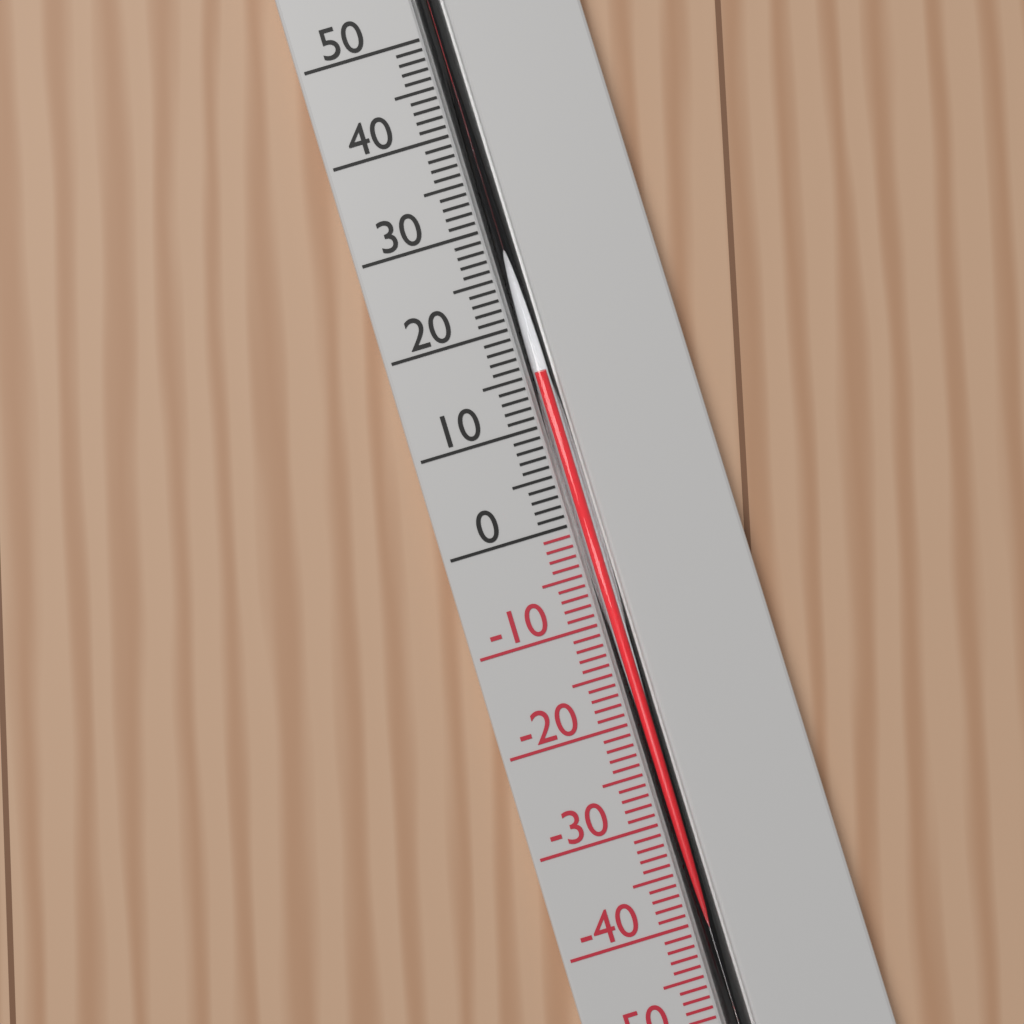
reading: 15 °C
